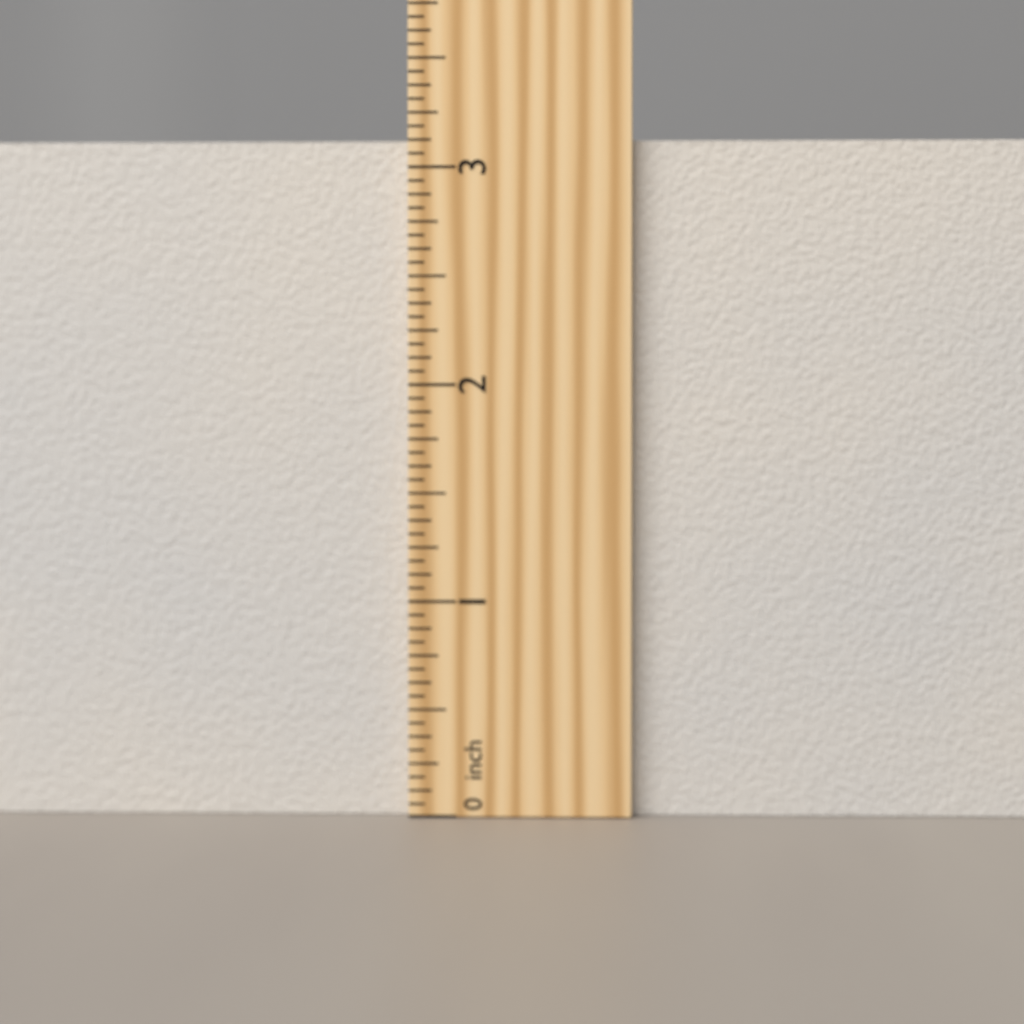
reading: 3.1250 inch
